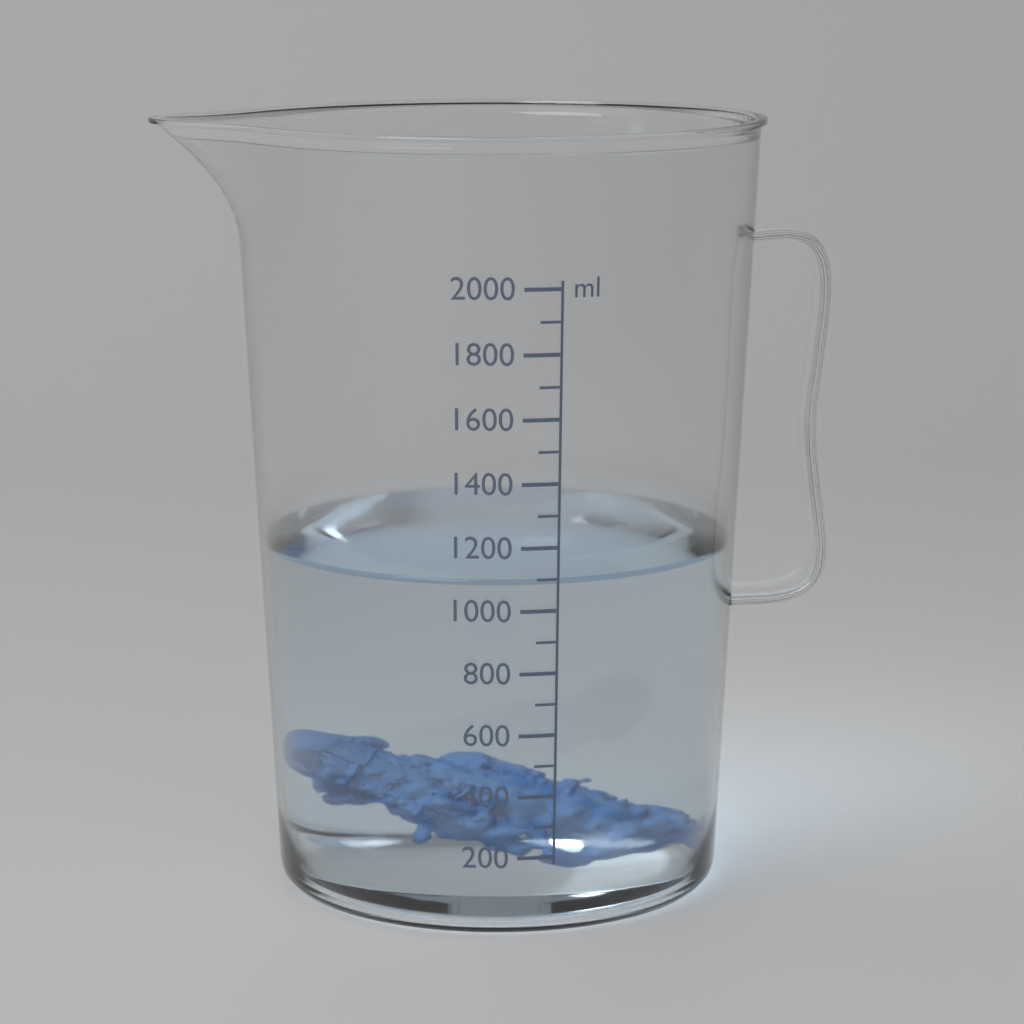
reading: 1100 ml
